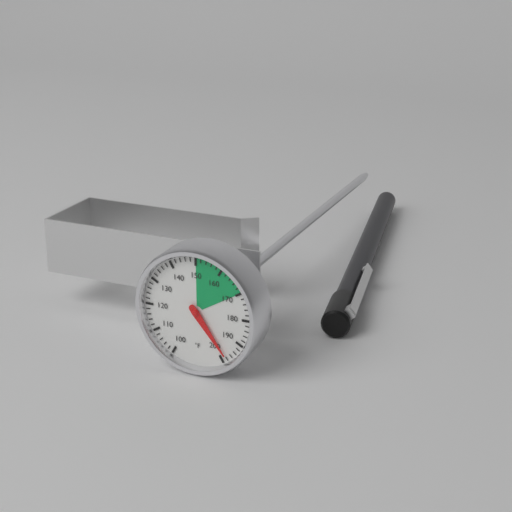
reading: 198 °F
